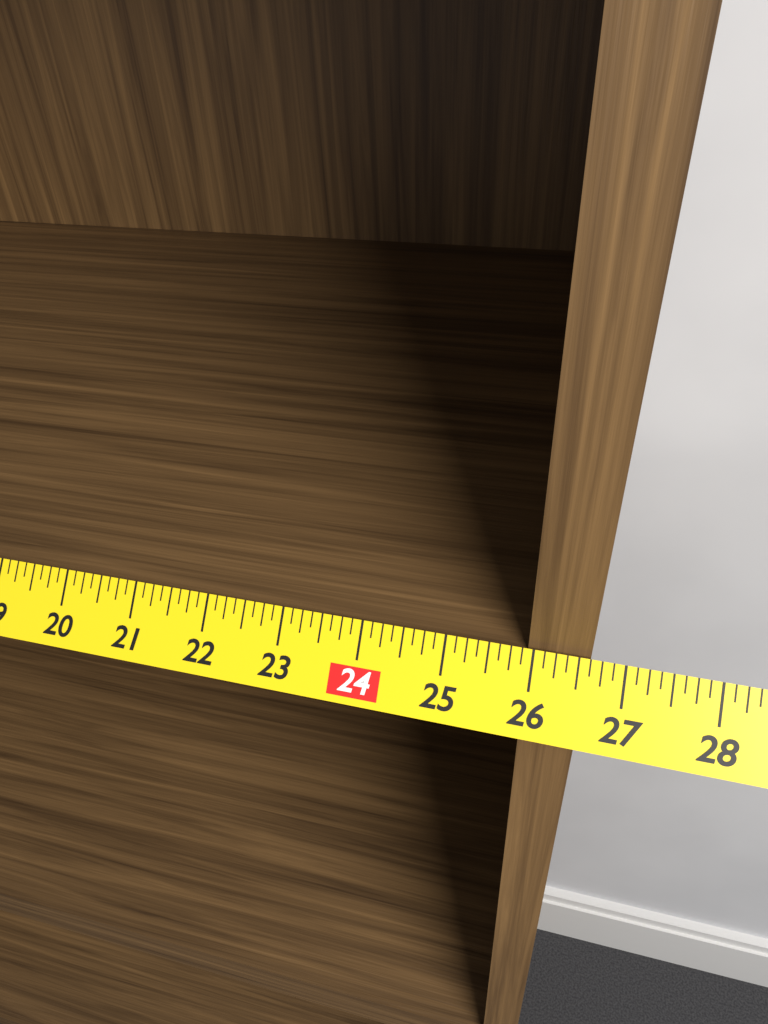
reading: 26.625 in
